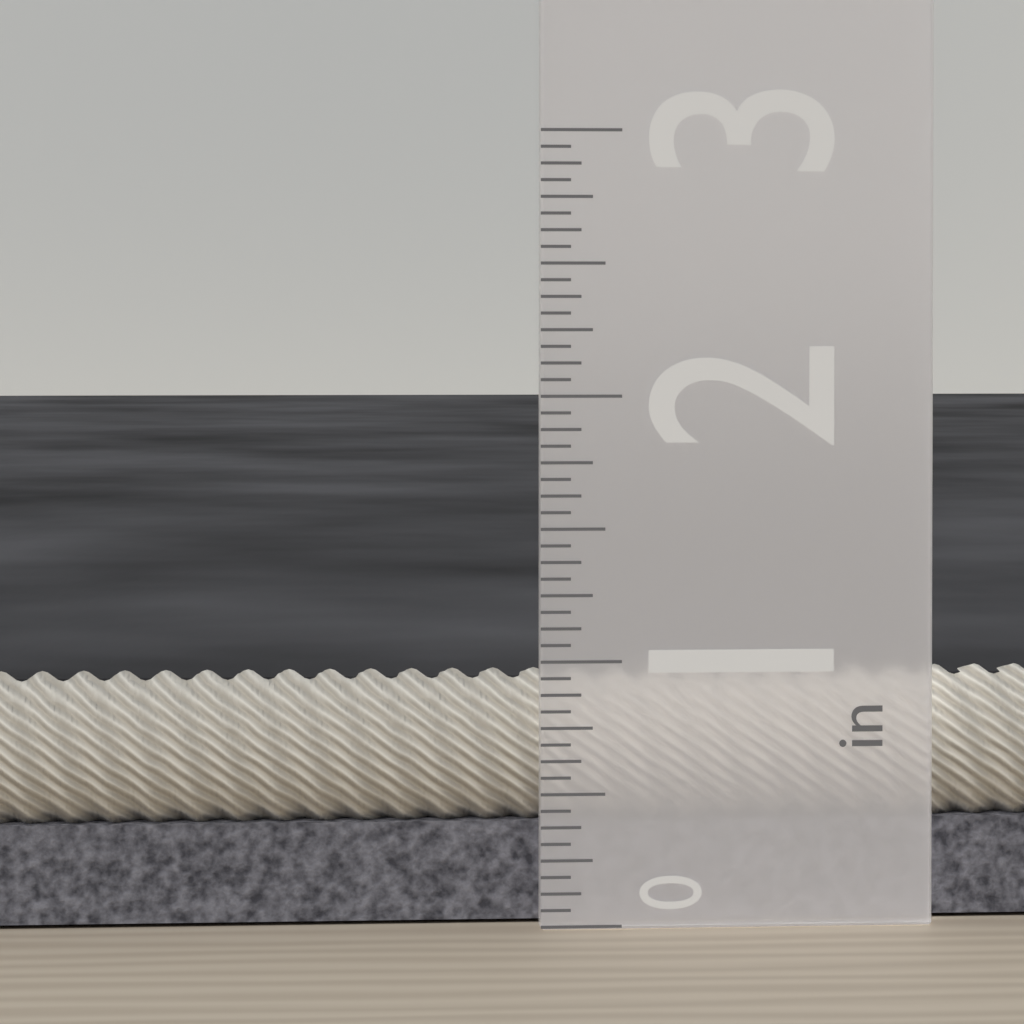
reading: 0.9375 in
